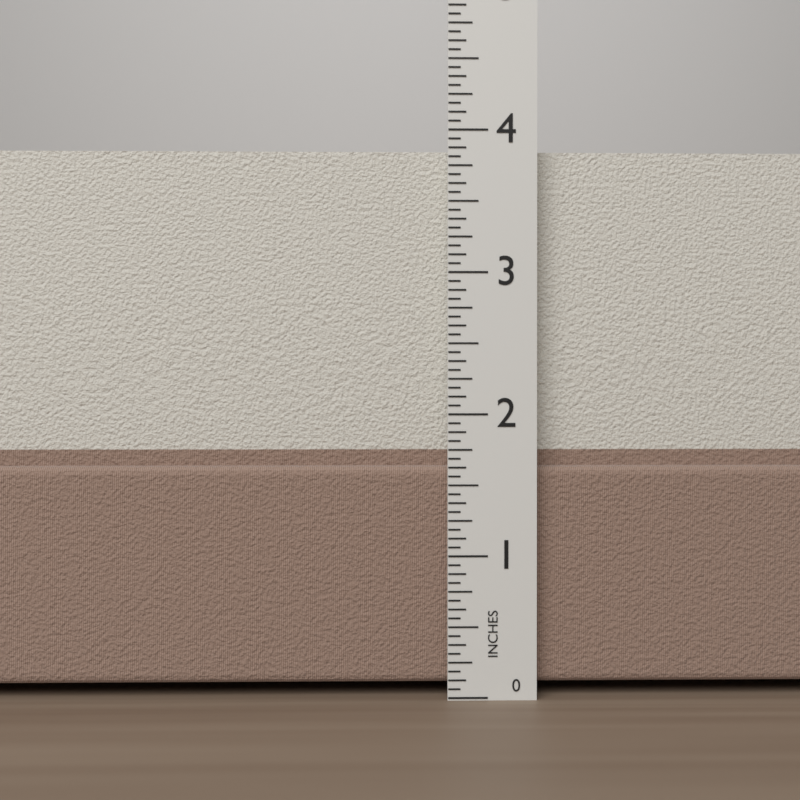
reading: 3.8750 in
